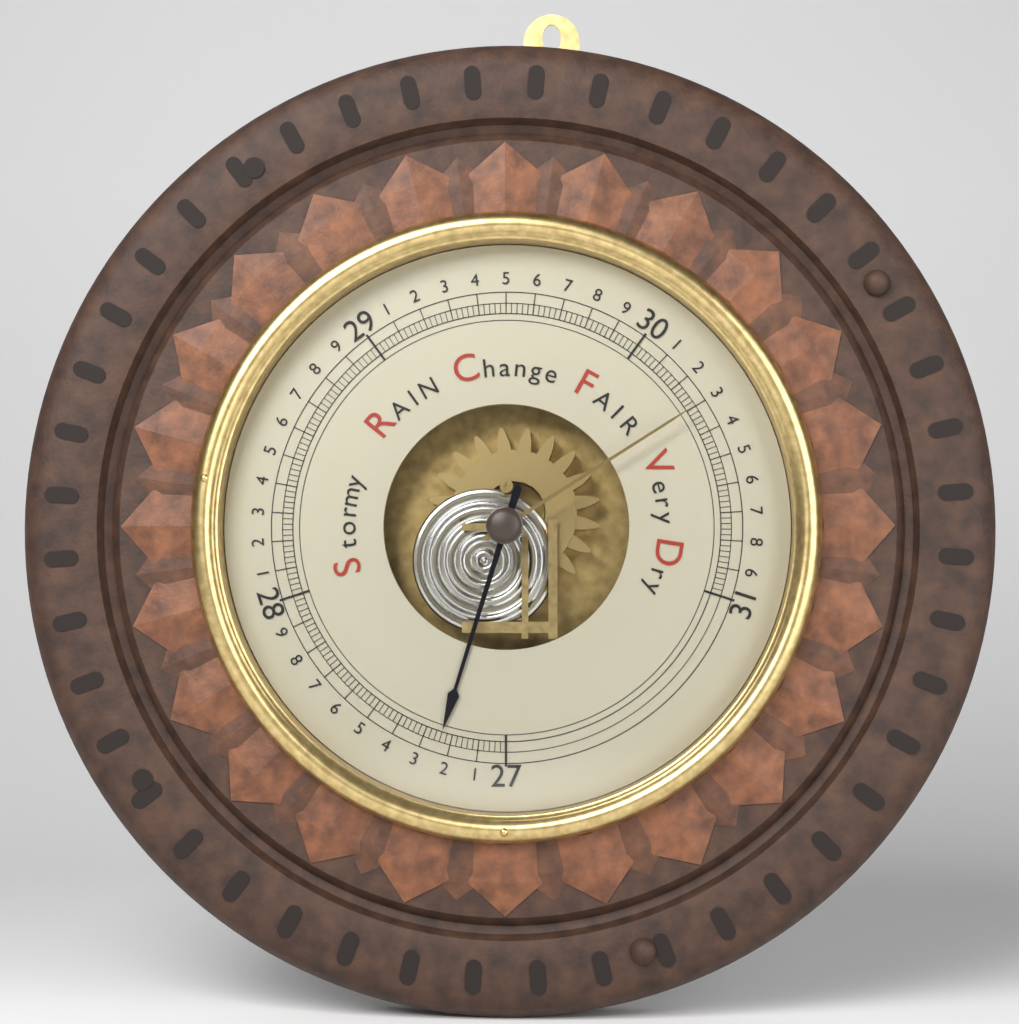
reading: 27.24 inHg
